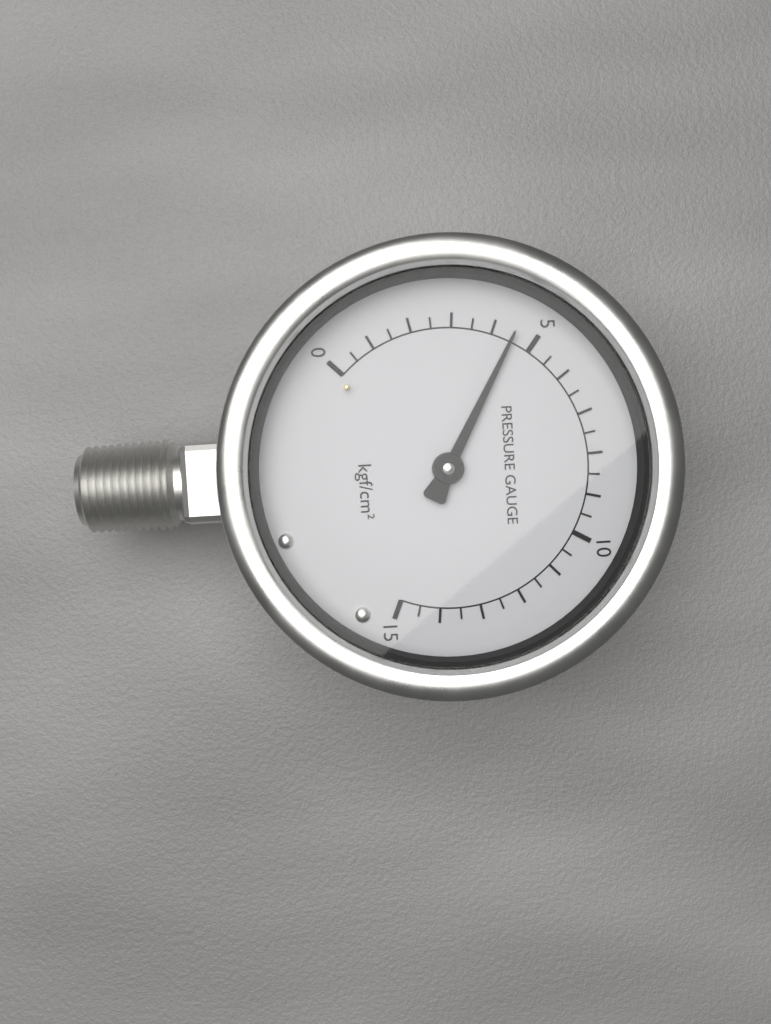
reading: 4.5 kgf/cm²
